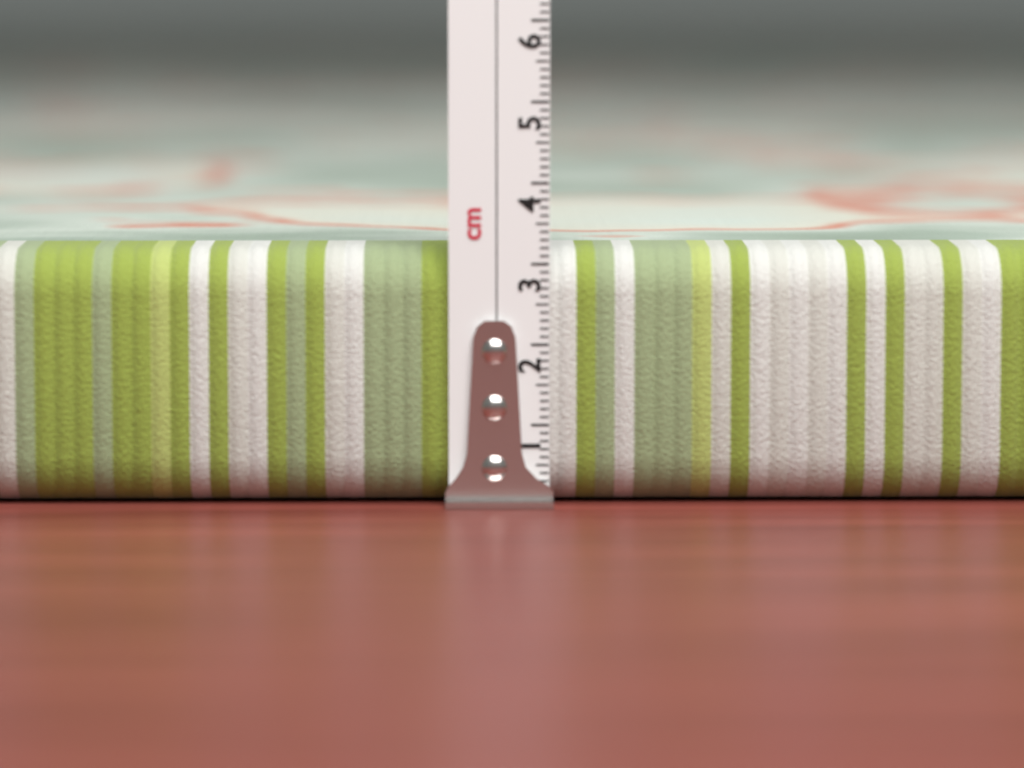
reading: 3.2 cm
